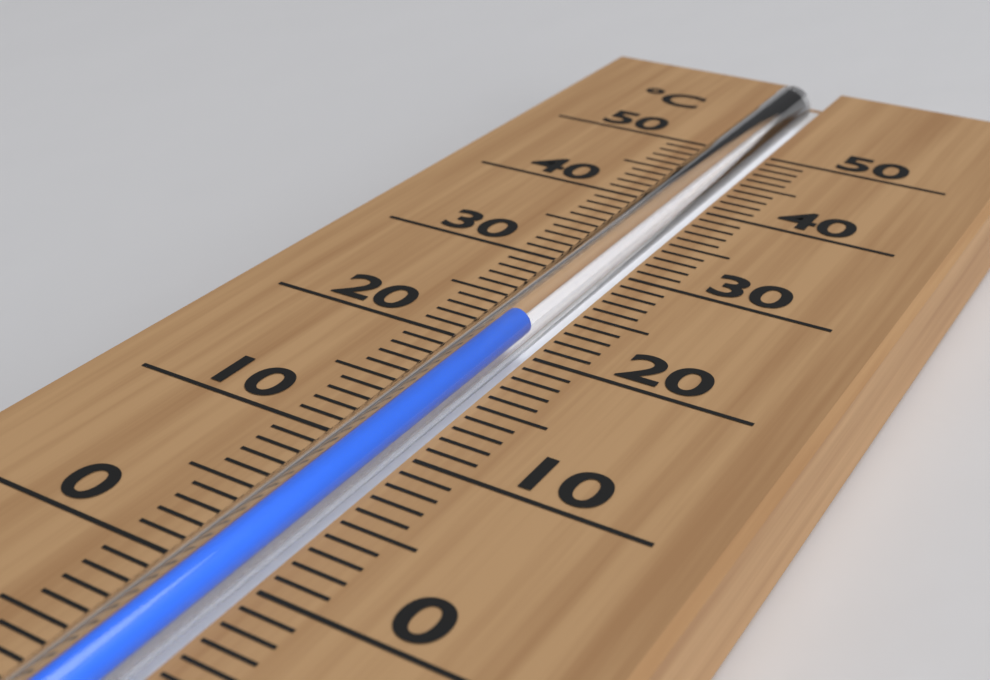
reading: 22 °C
